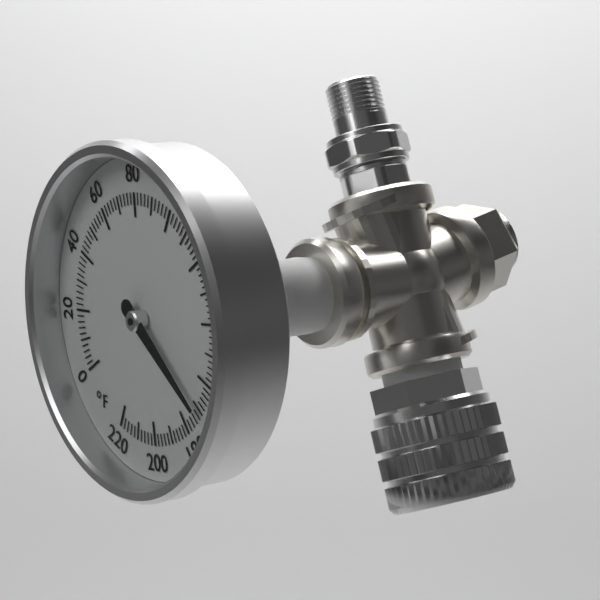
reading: 170 °F
